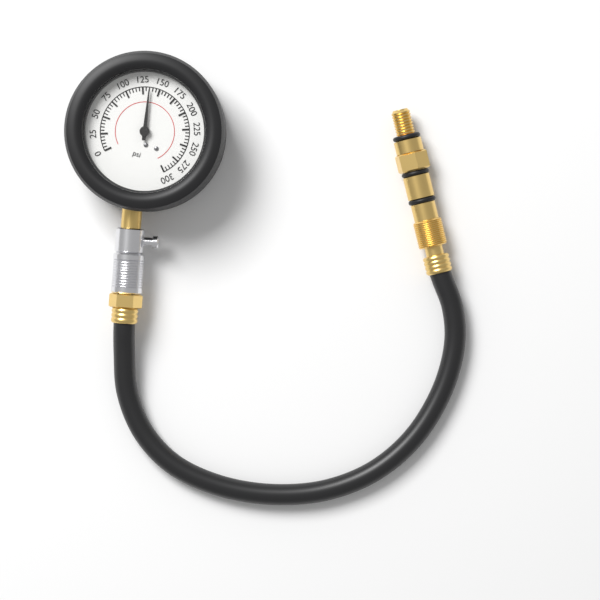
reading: 135 psi
